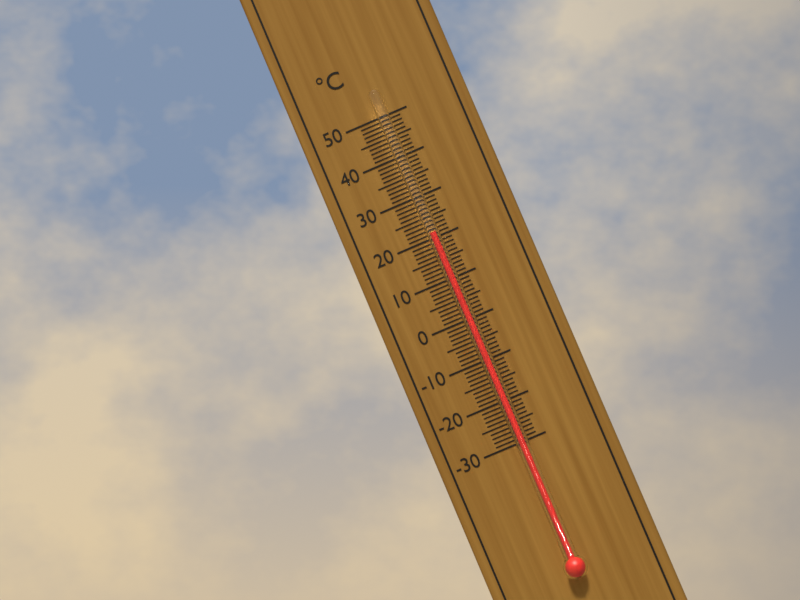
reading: 21 °C
